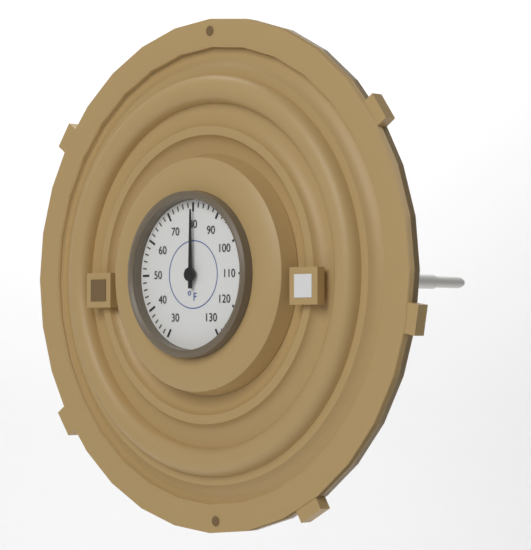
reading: 80 °F
